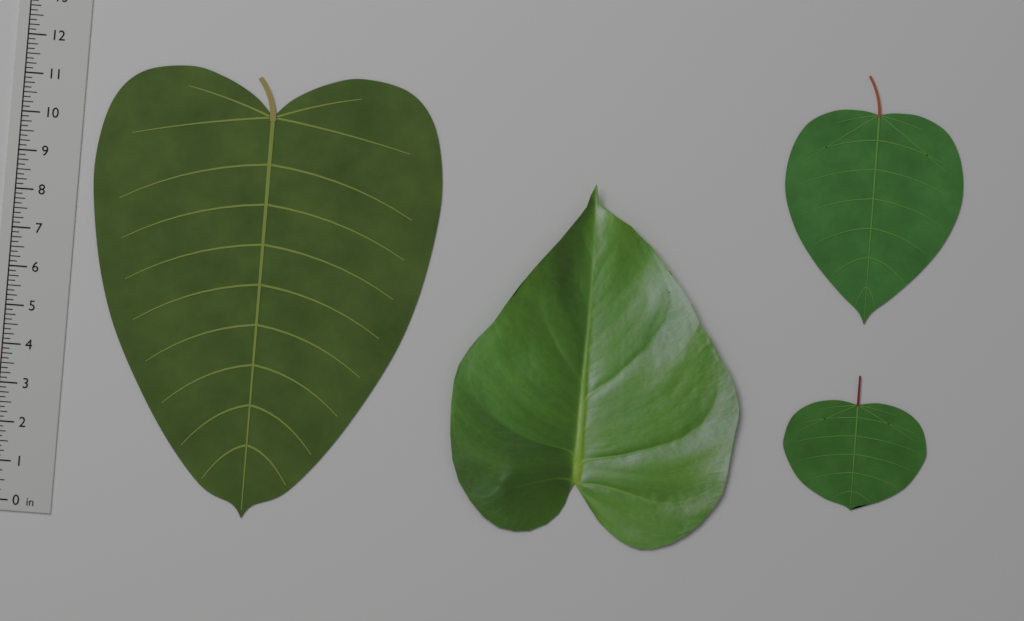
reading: 11.500 in
